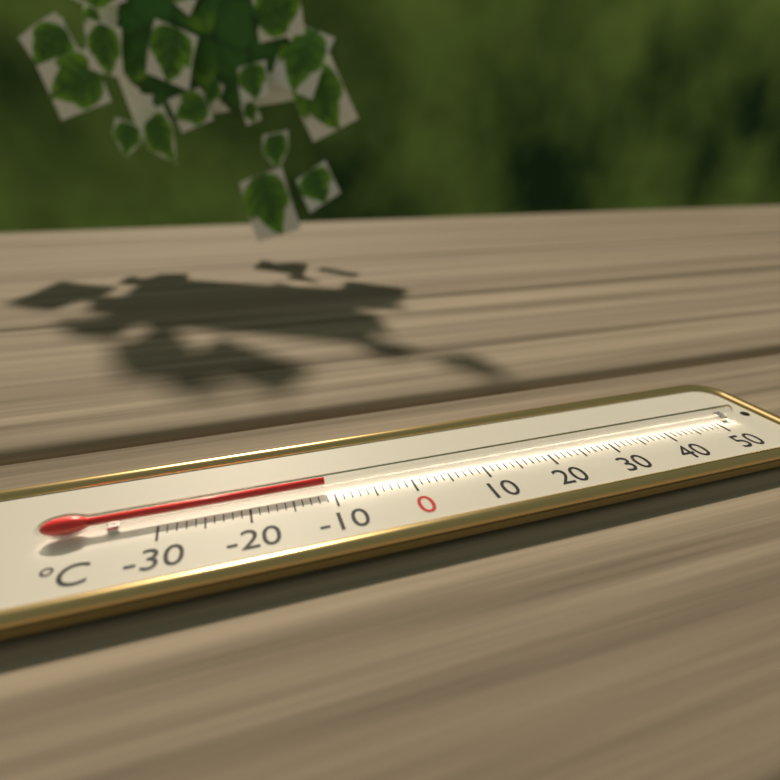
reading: -11 °C
